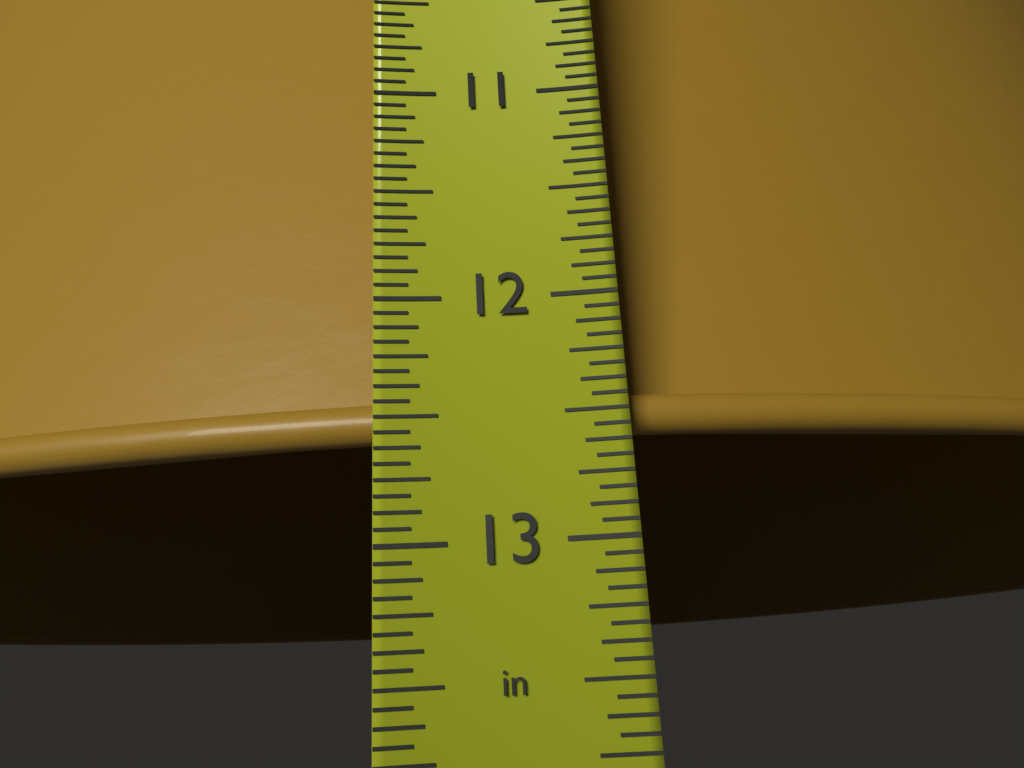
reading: 12.5625 in
